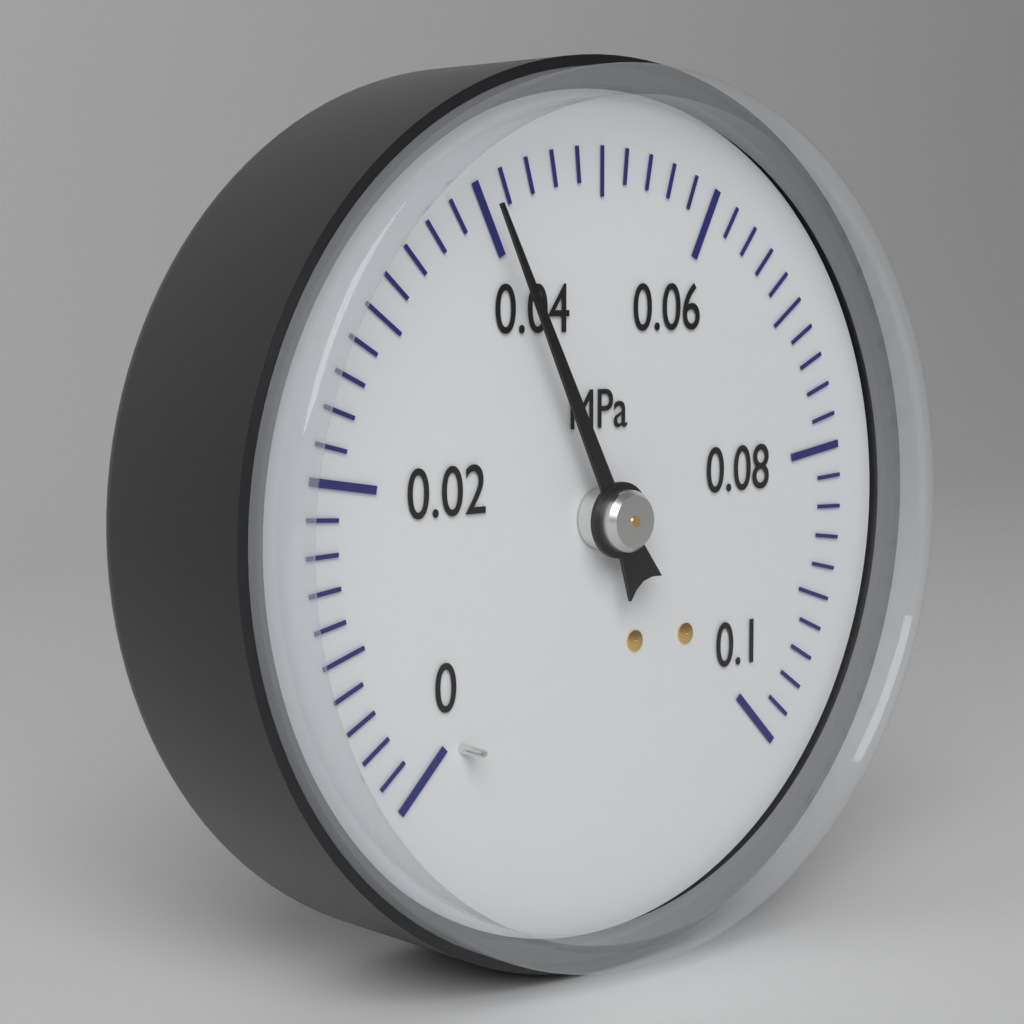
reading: 0.040 MPa
